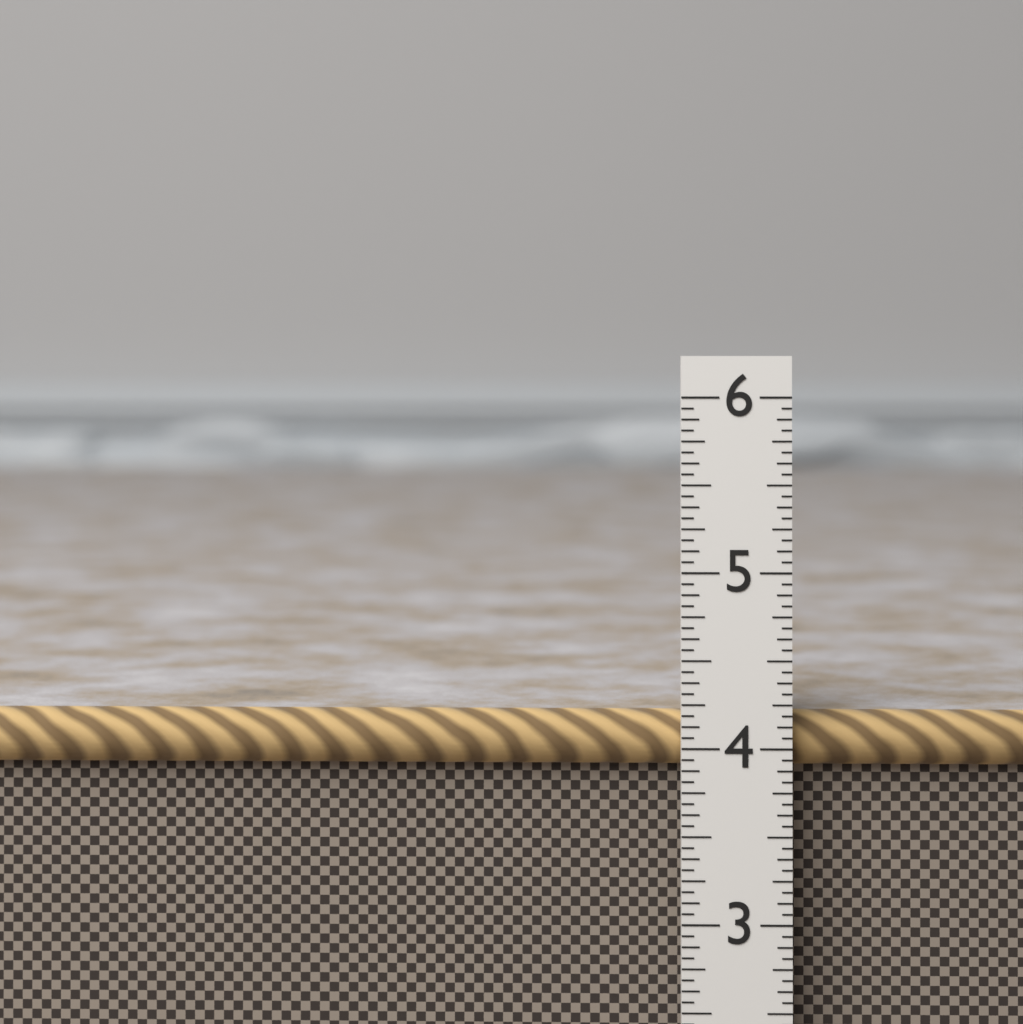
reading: 4.1875 in
